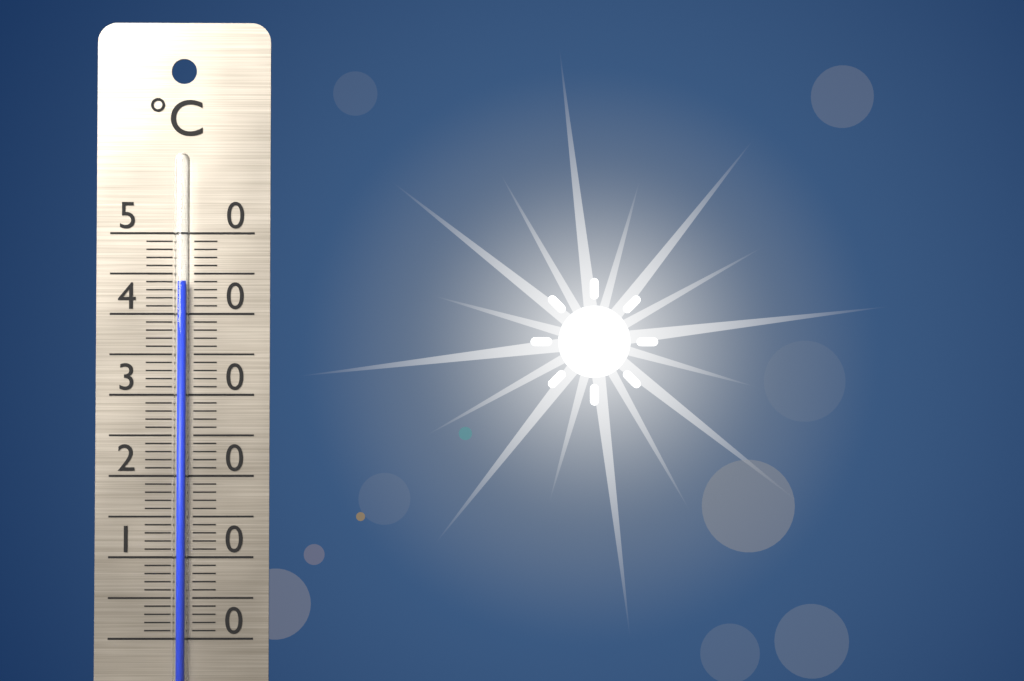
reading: 44 °C
